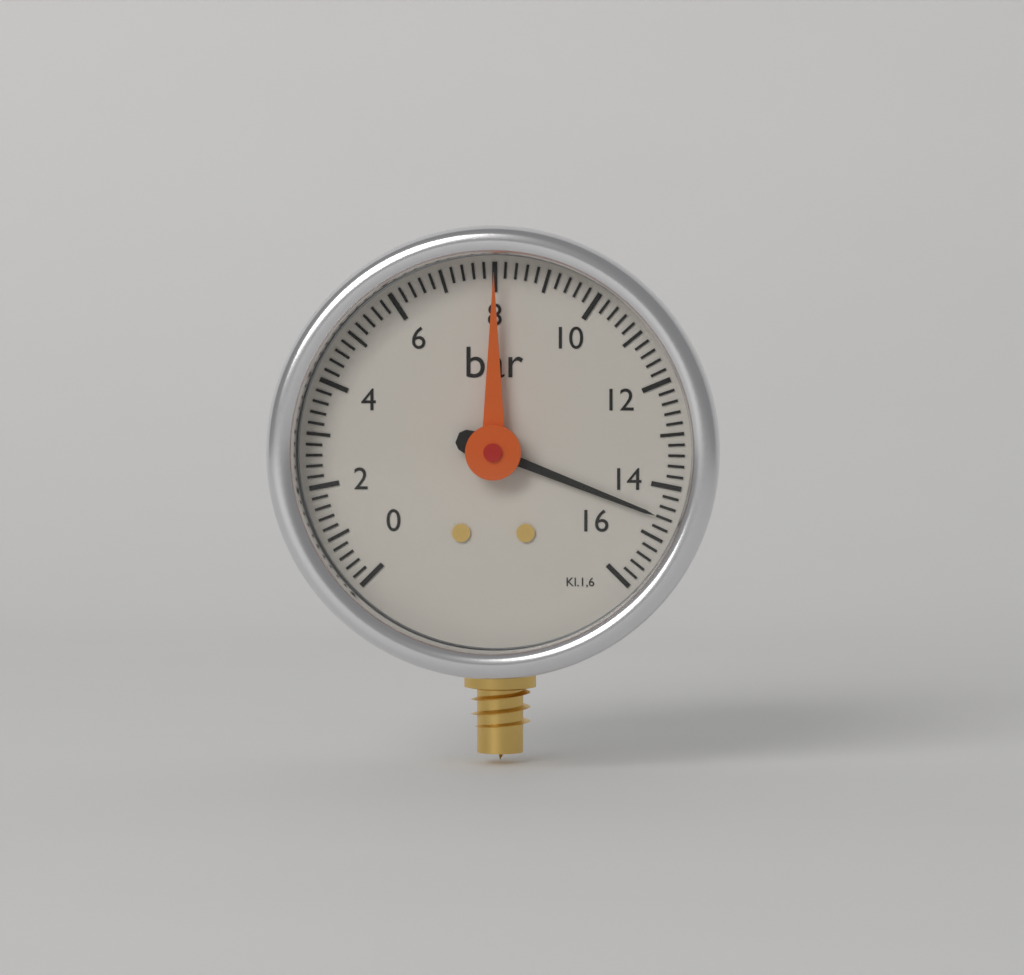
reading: 14.6 bar
